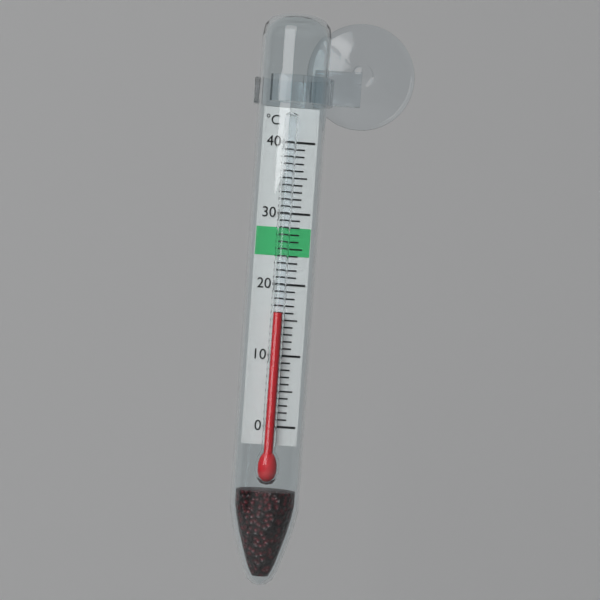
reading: 16 °C
